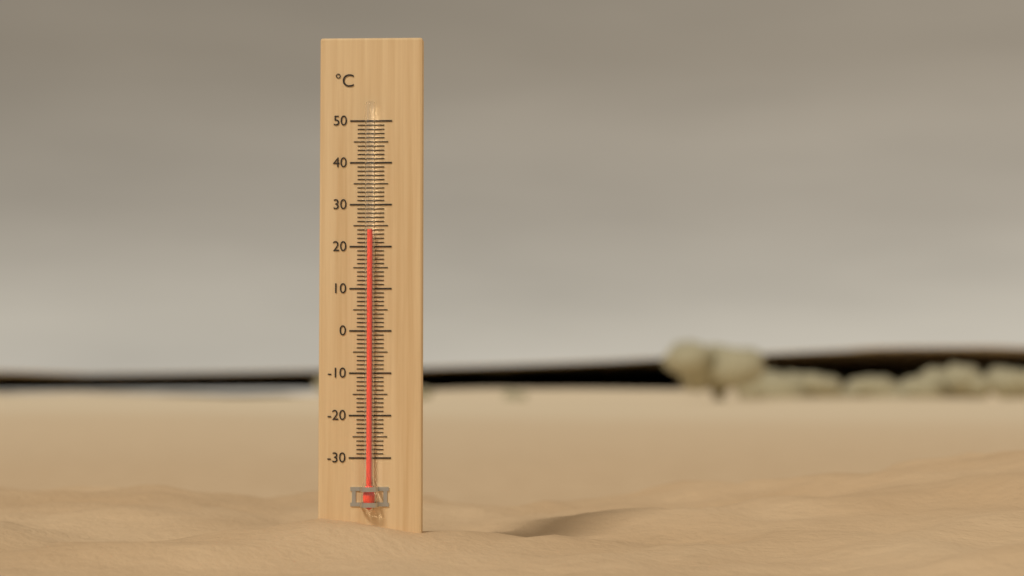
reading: 24 °C
